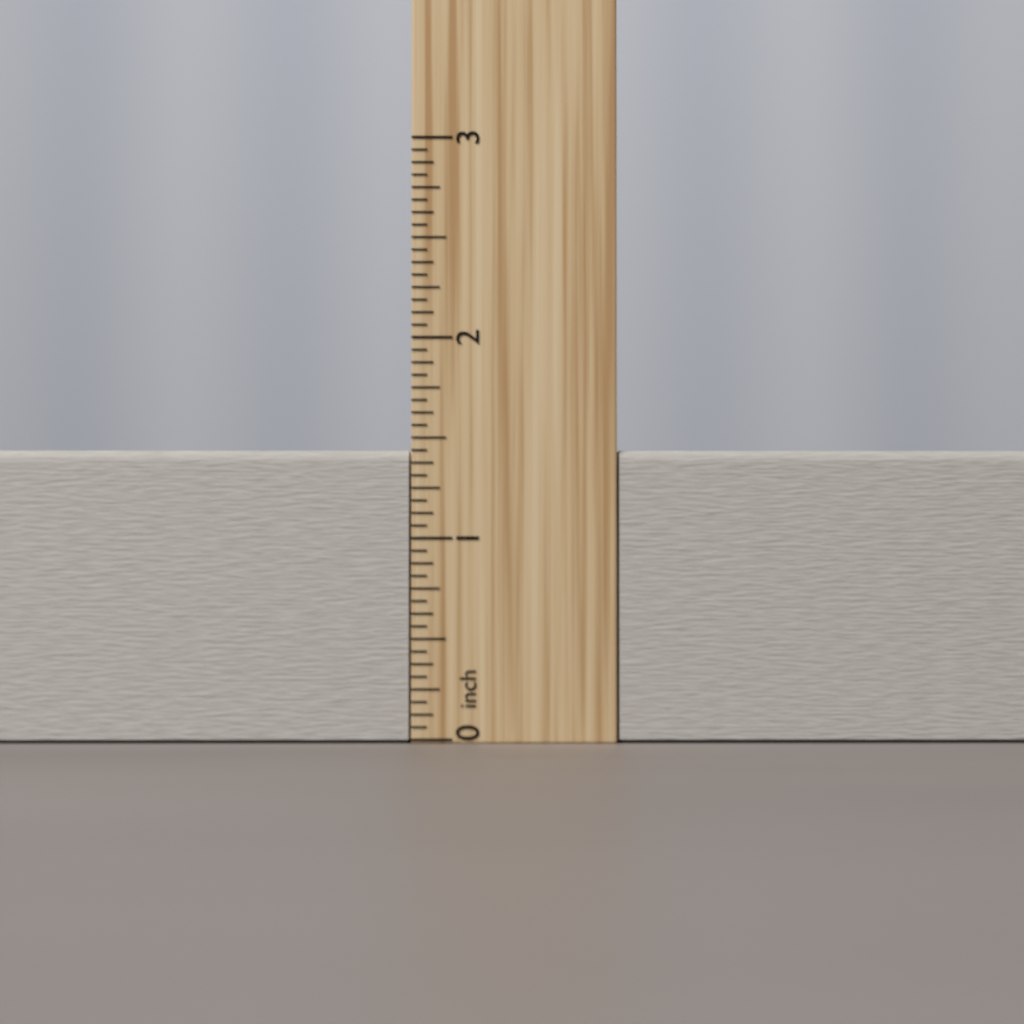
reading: 1.4375 inch
